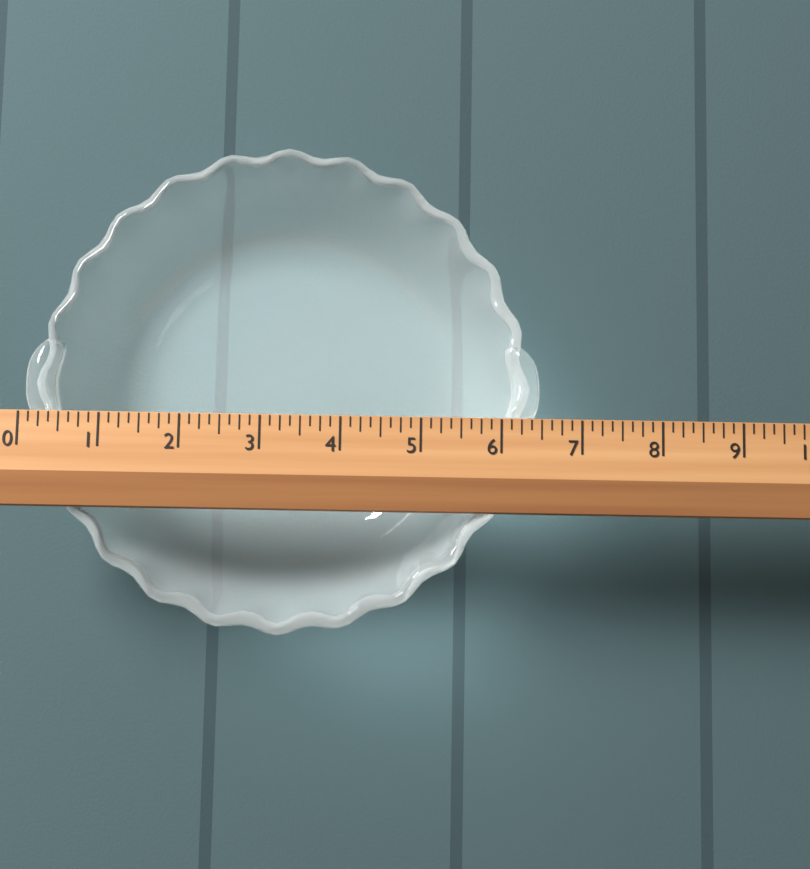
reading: 6.500 (no unit)
